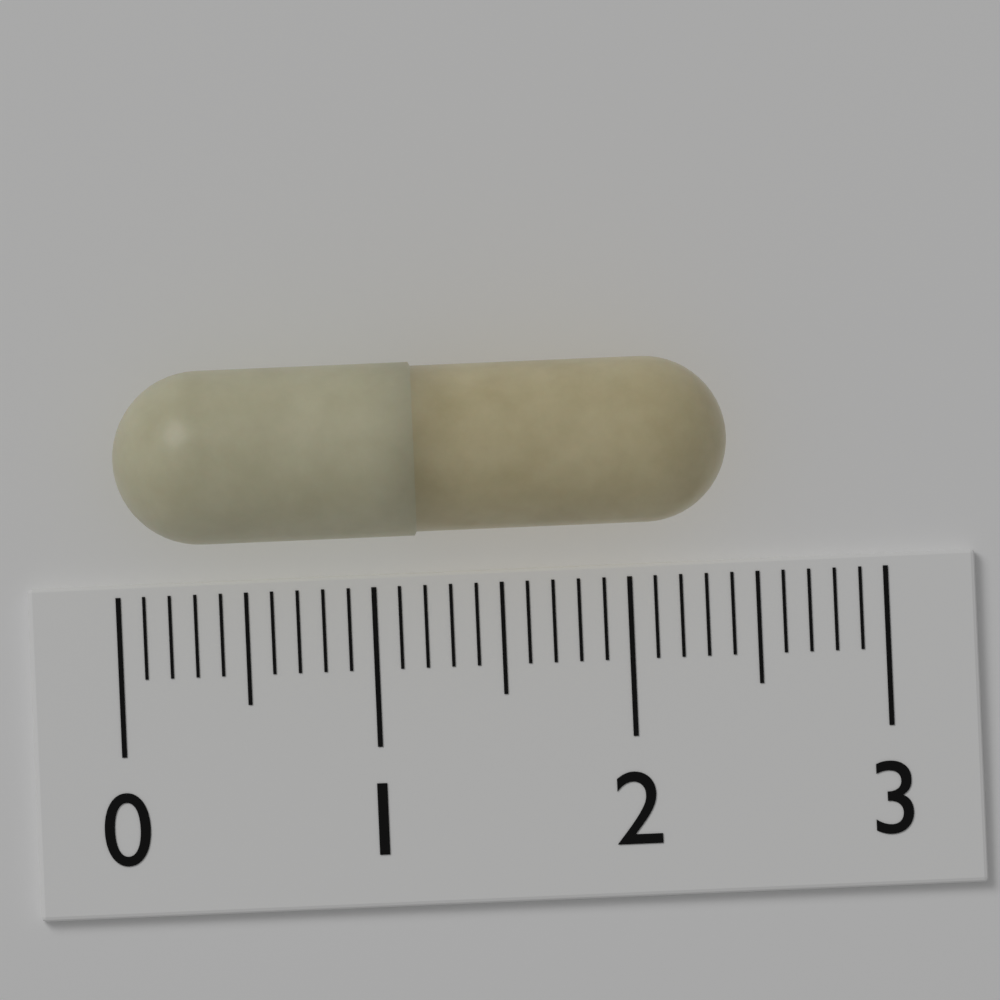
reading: 2.4 (no unit)
